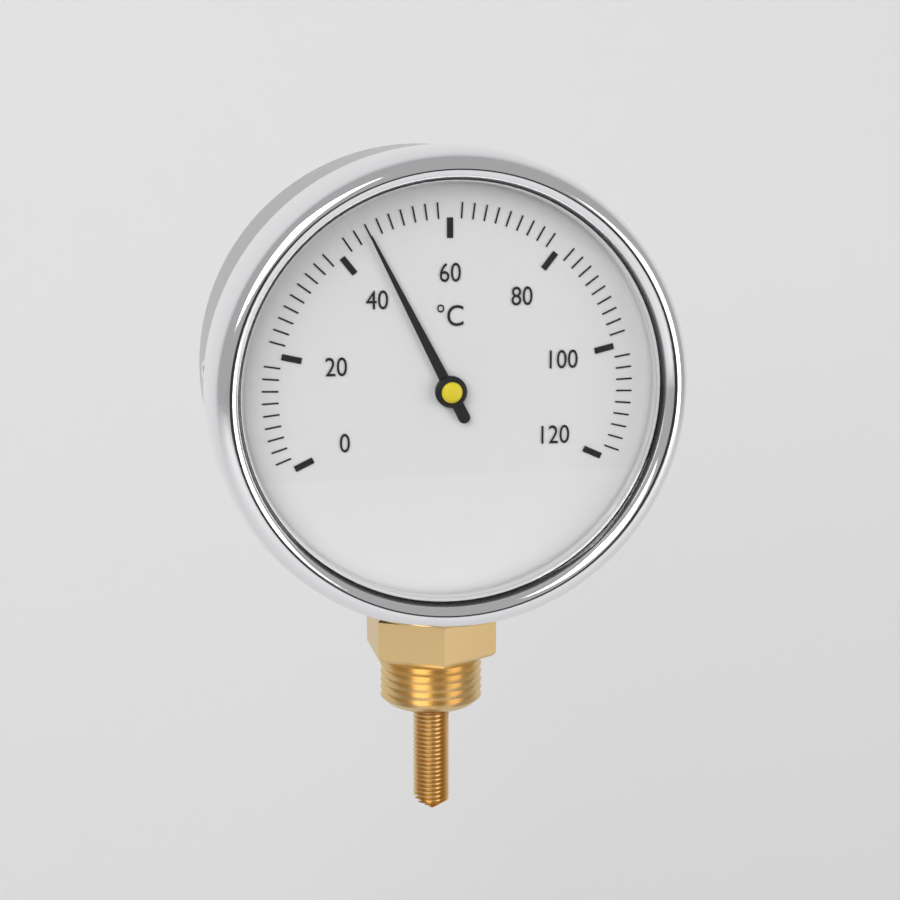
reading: 46 °C
